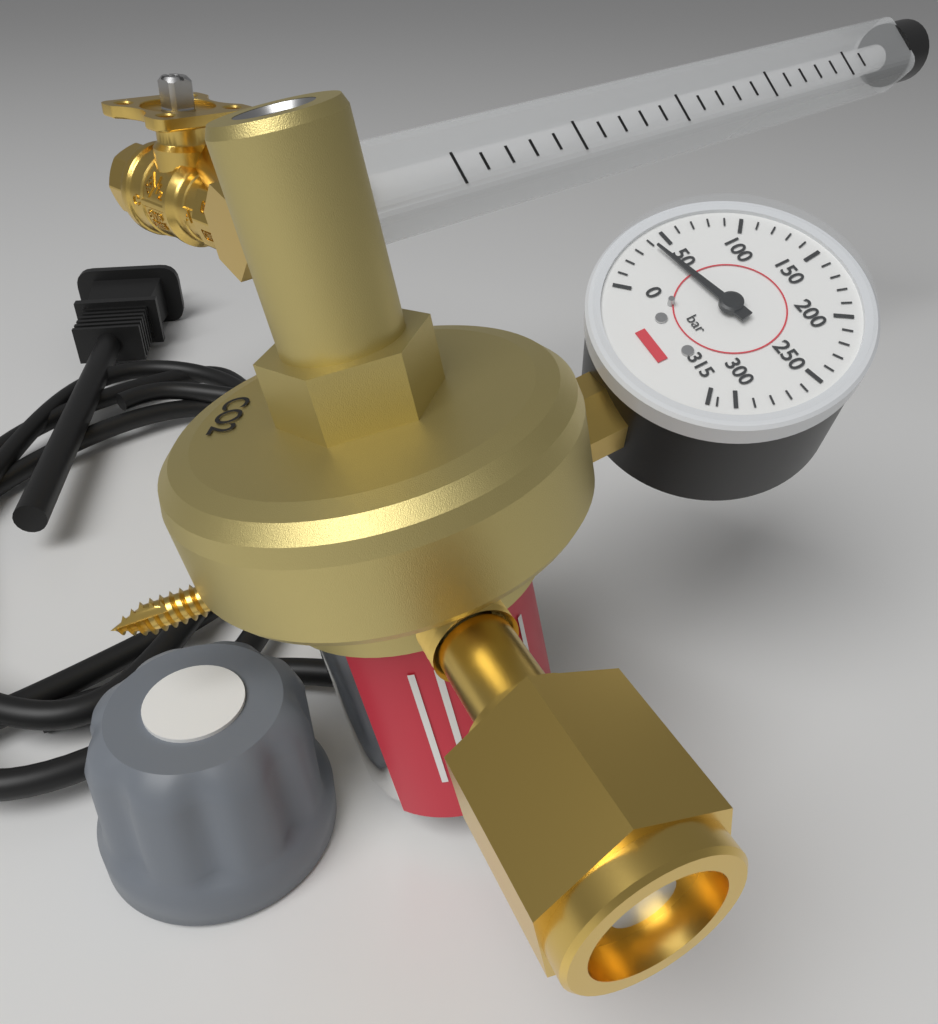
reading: 40 bar
